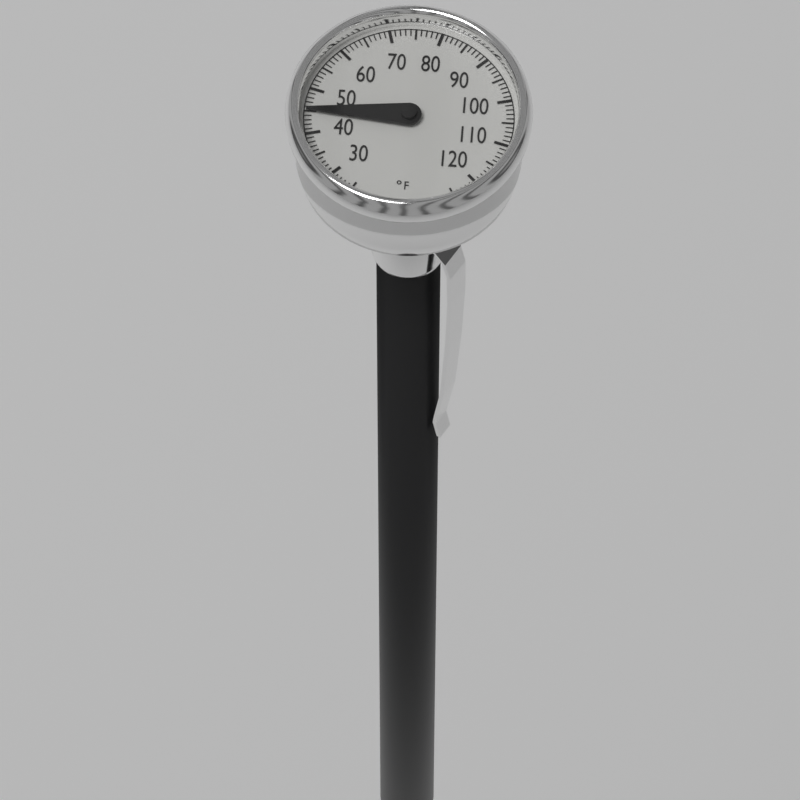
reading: 45 °F
